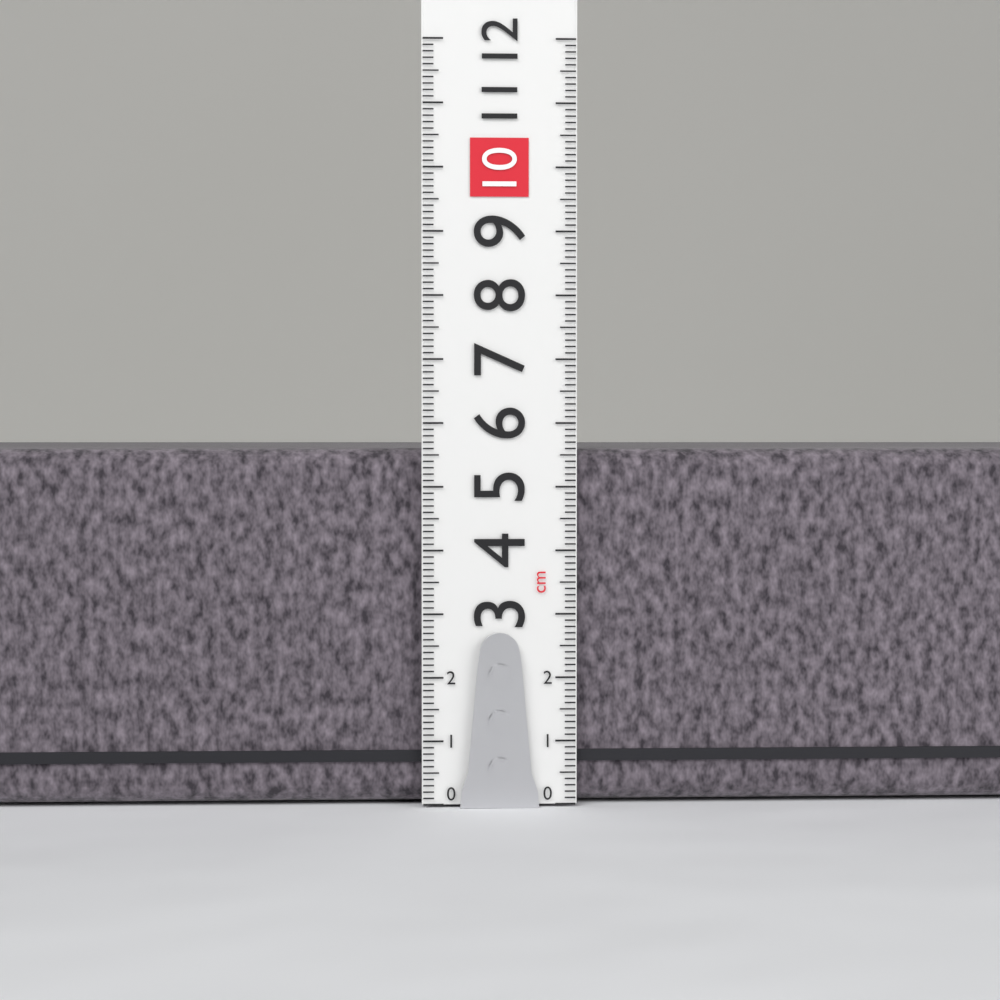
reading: 5.6 cm
